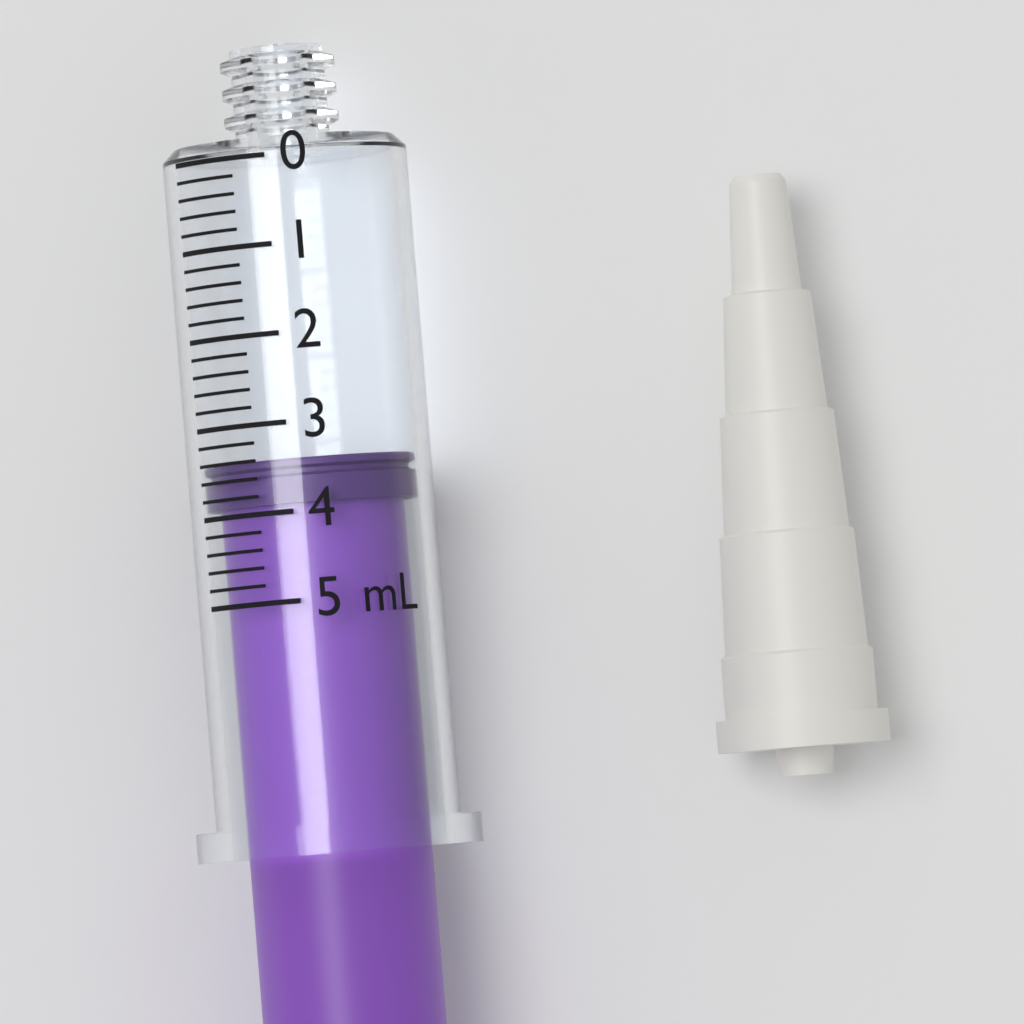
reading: 3.4 mL
